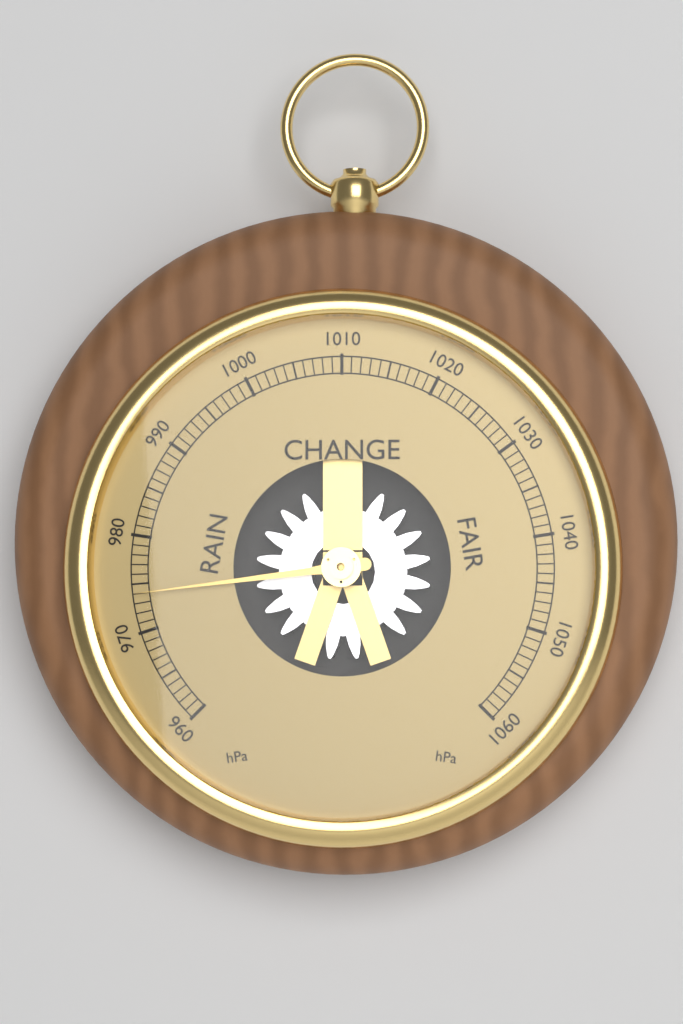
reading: 974 hPa
